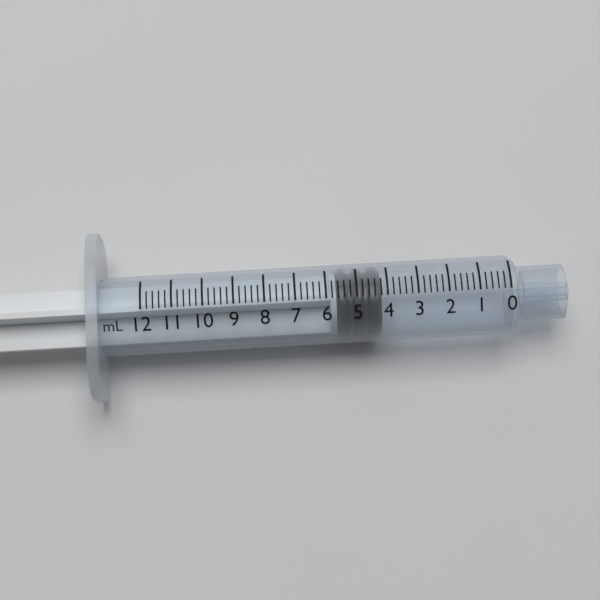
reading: 4.2 mL
